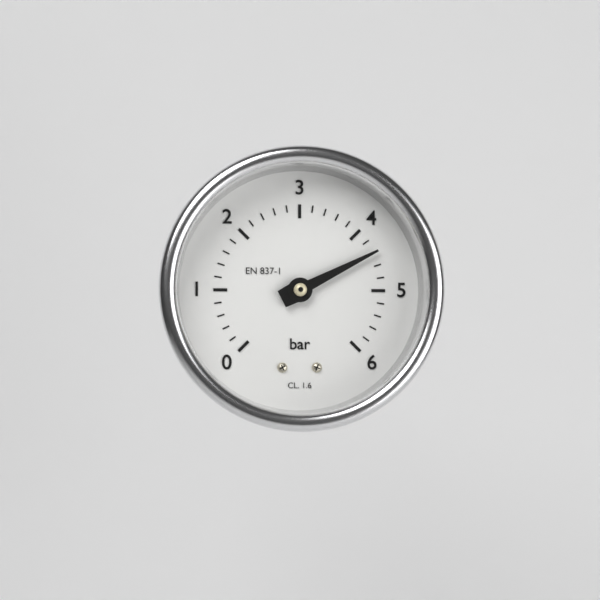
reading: 4.4 bar
